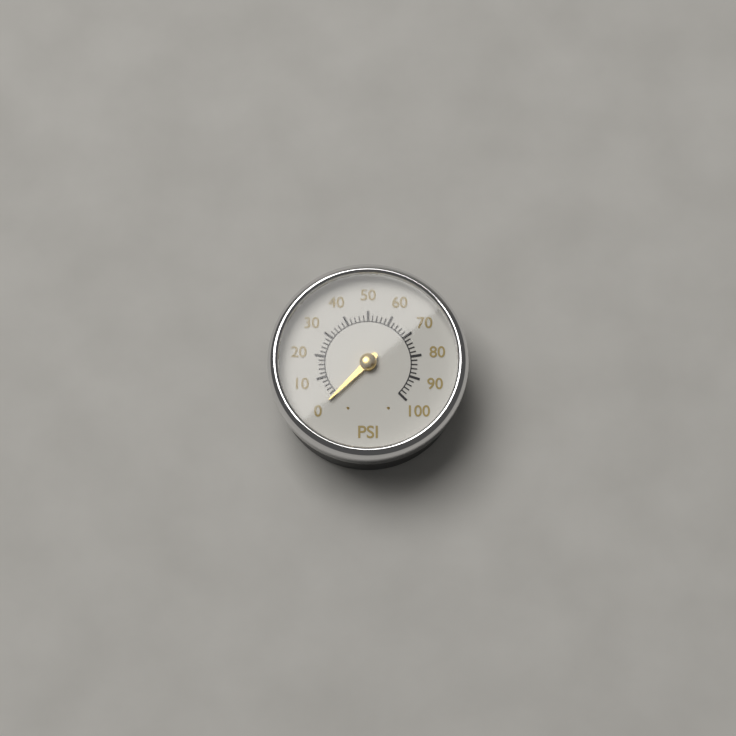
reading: 0 psi
